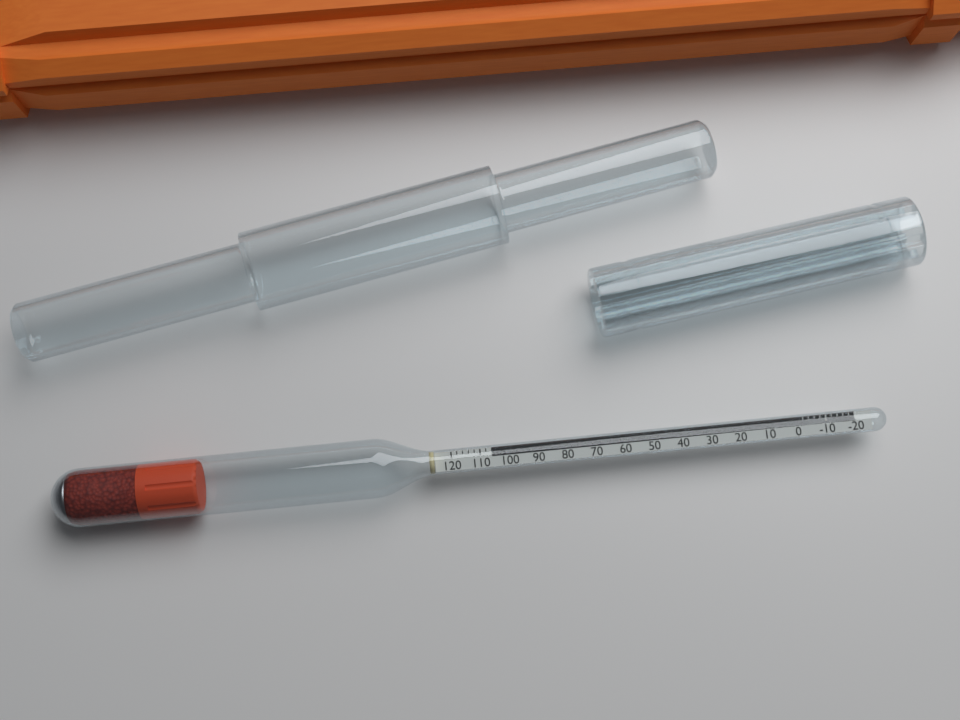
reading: 106 (no unit)
